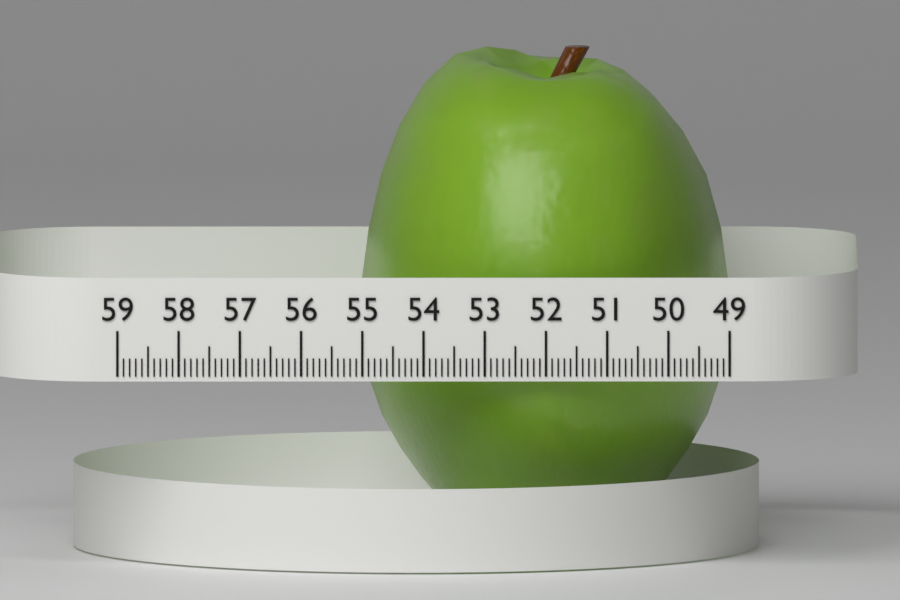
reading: 55.0 (no unit)
